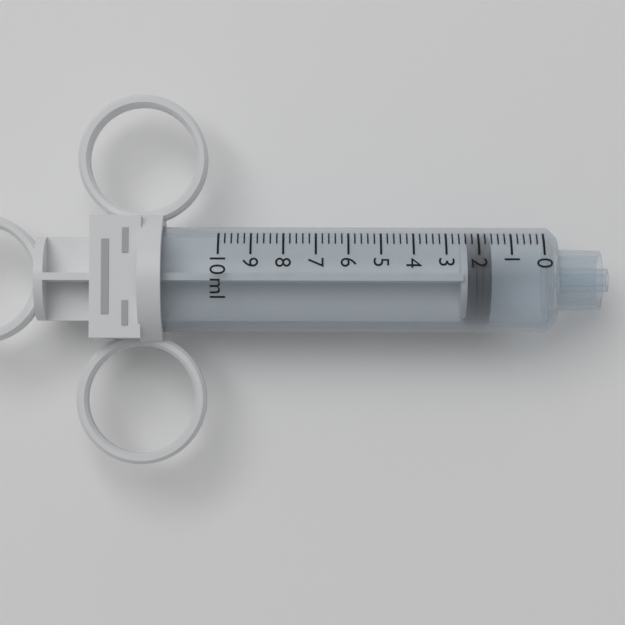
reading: 1.6 ml
